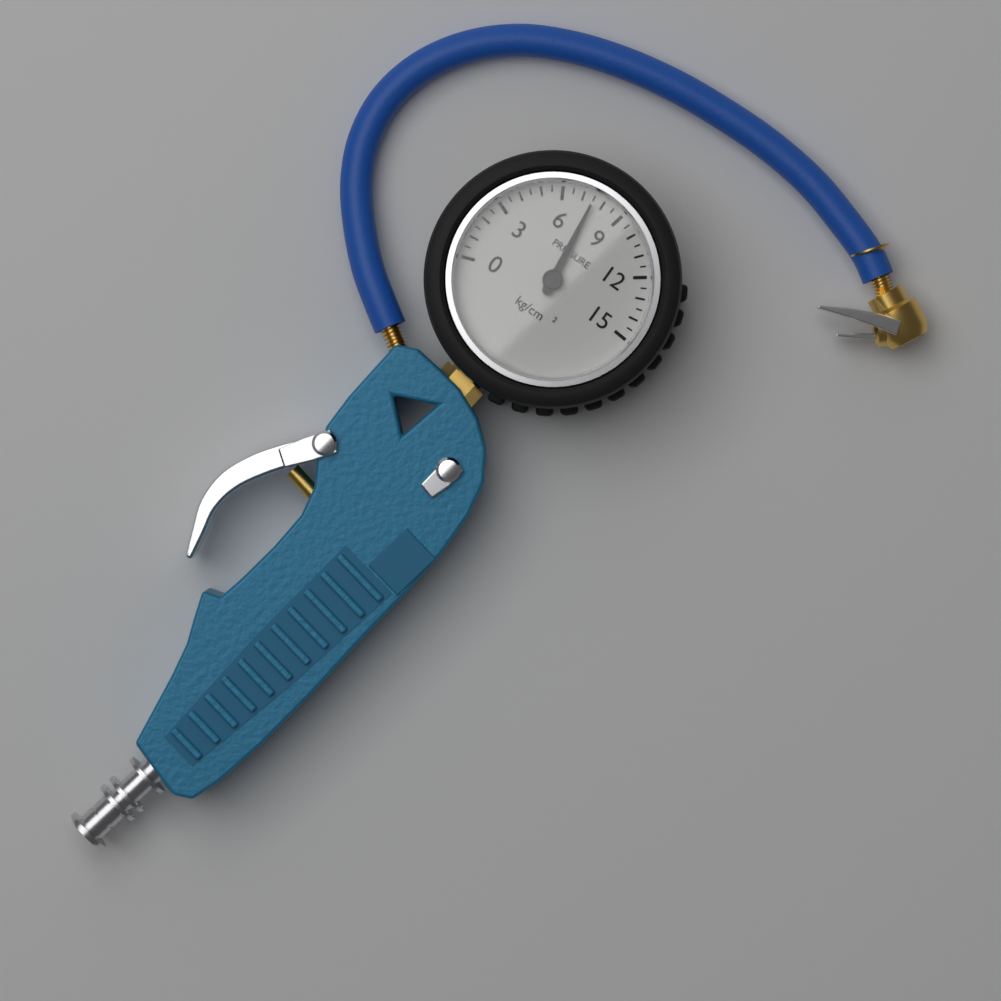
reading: 7.5 kg/cm²
